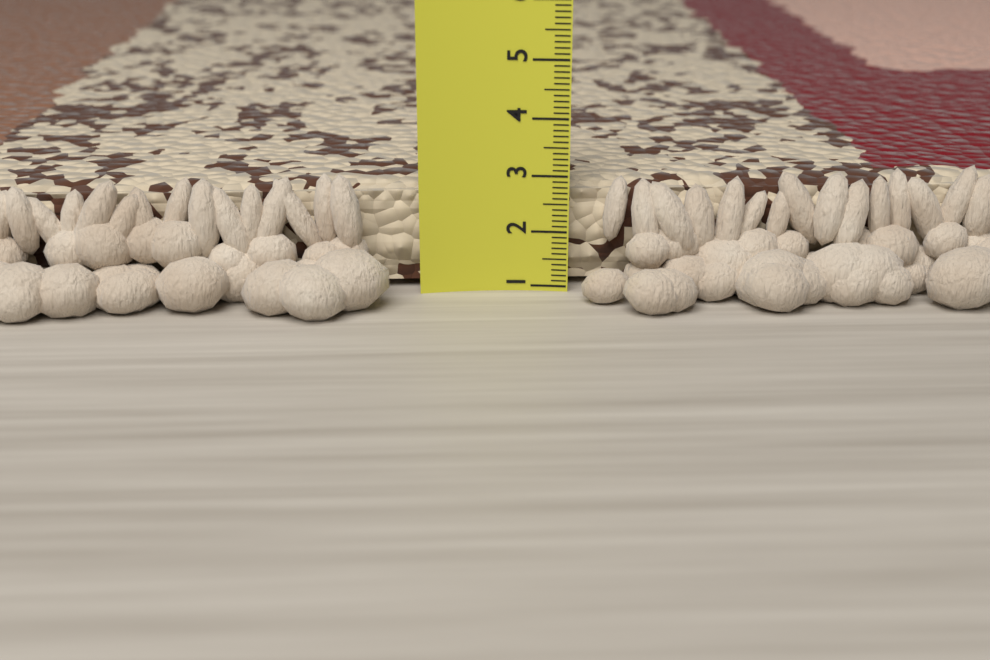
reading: 2.8 (no unit)
